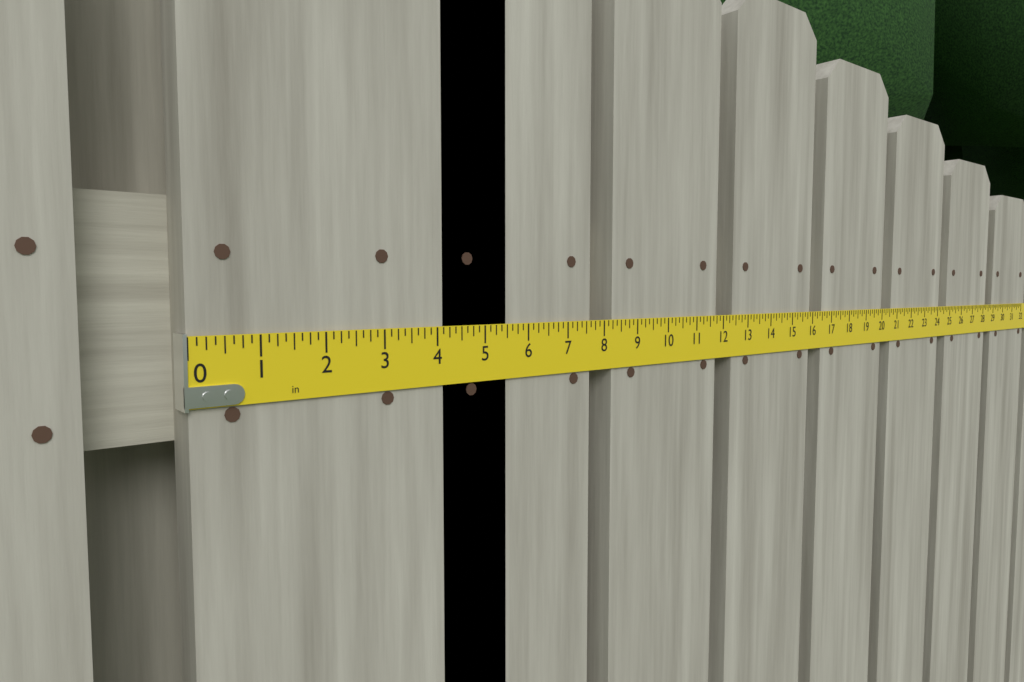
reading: 5.500 in
